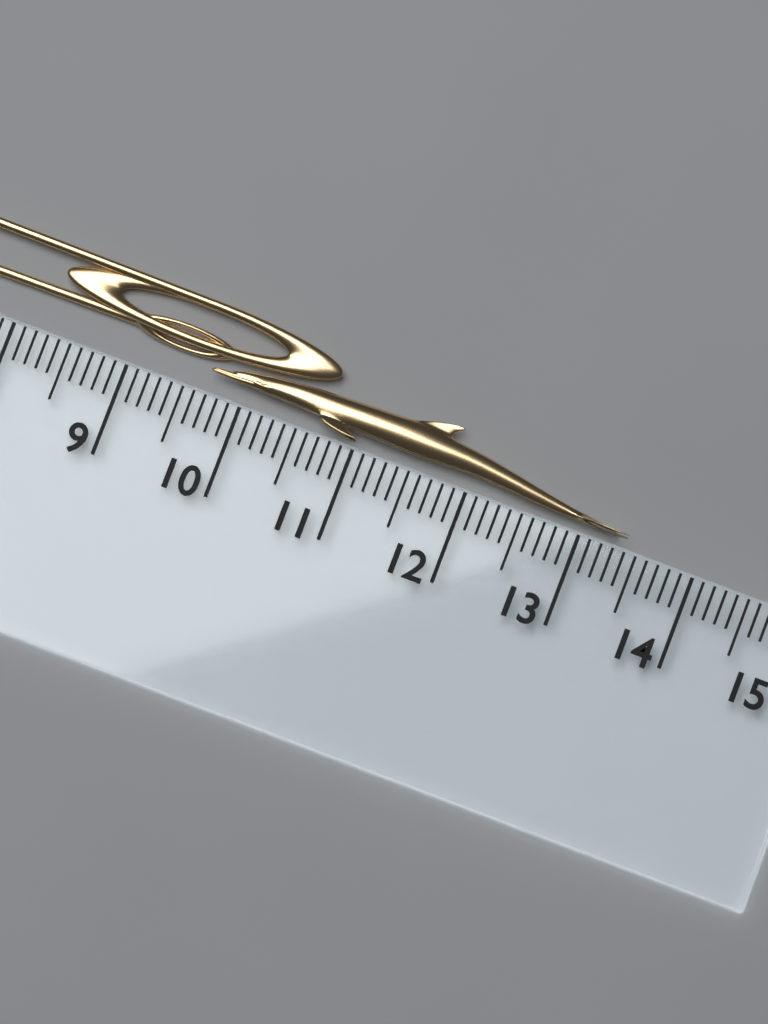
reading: 13.4 cm
